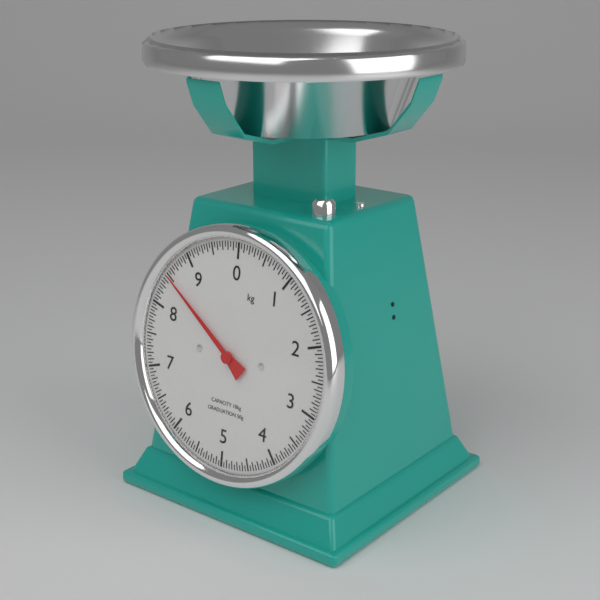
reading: 8.50 kg
